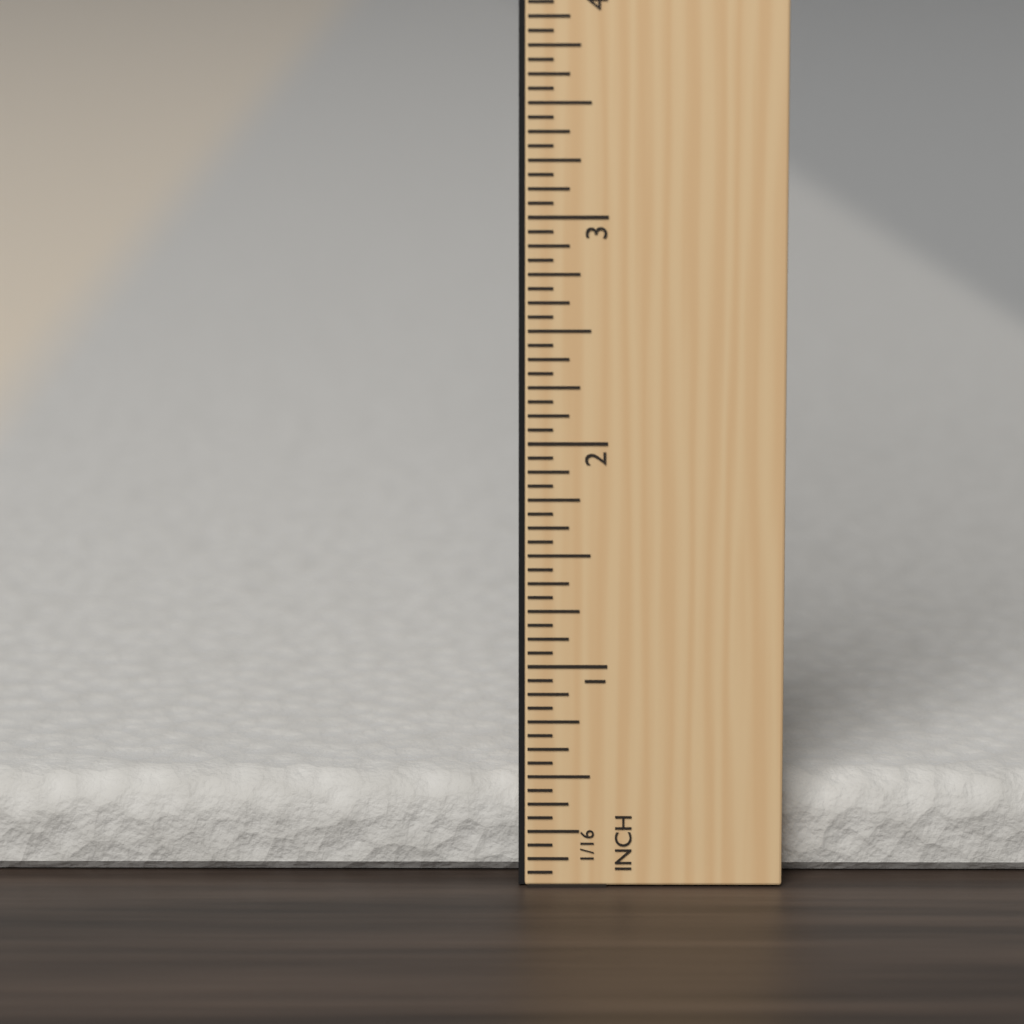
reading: 0.4375 in
